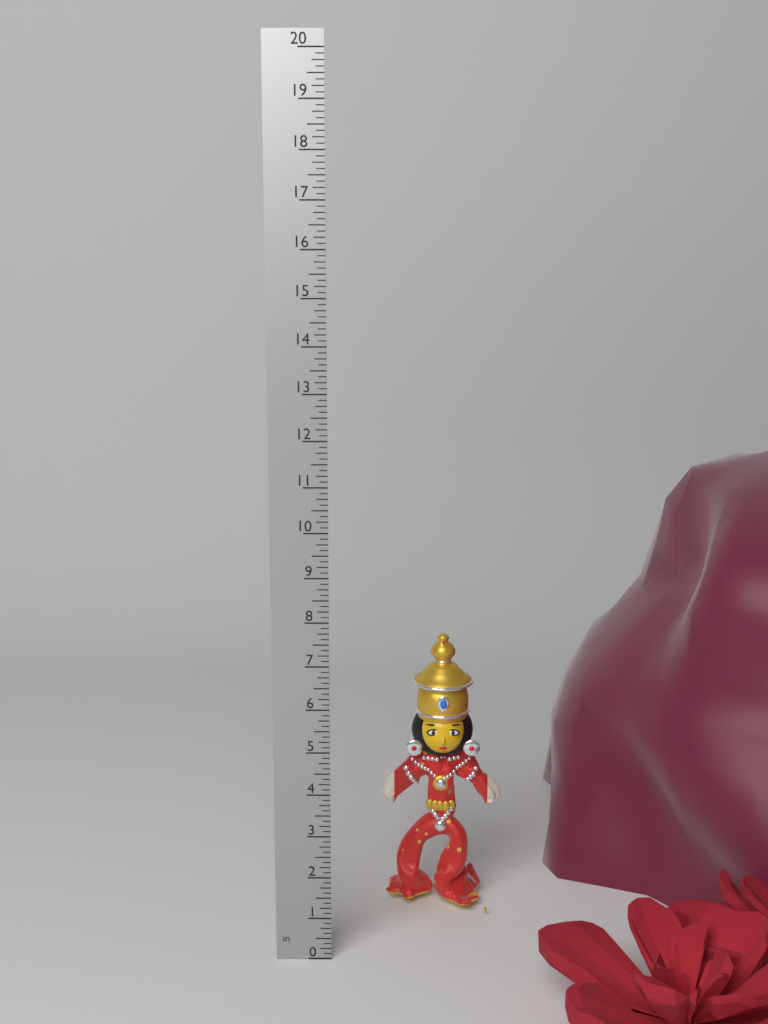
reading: 6.875 in
